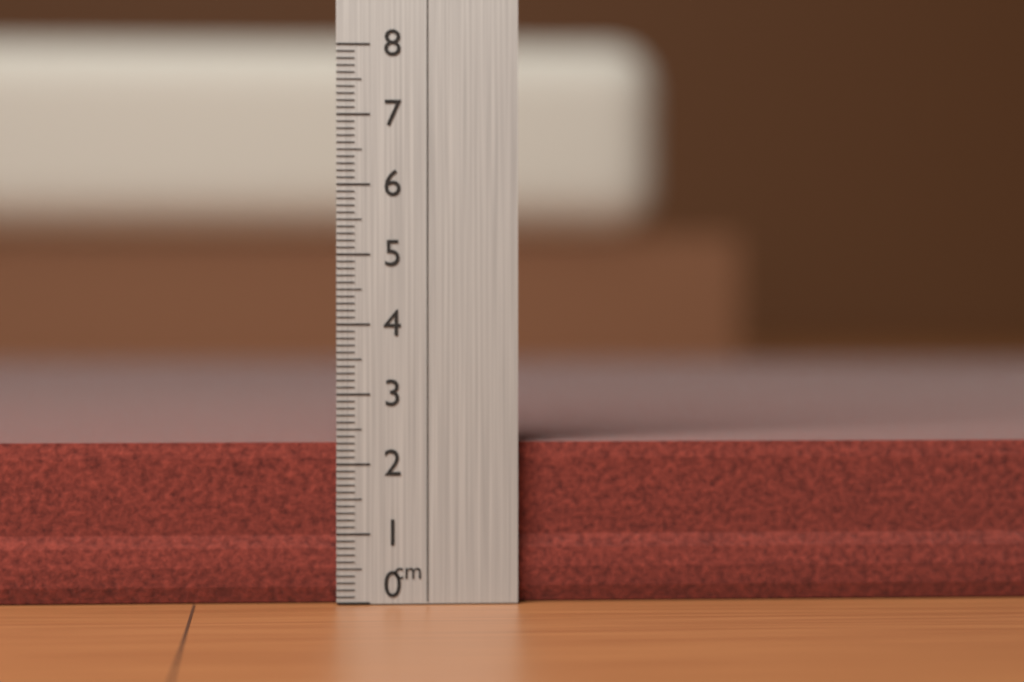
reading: 2.3 cm
